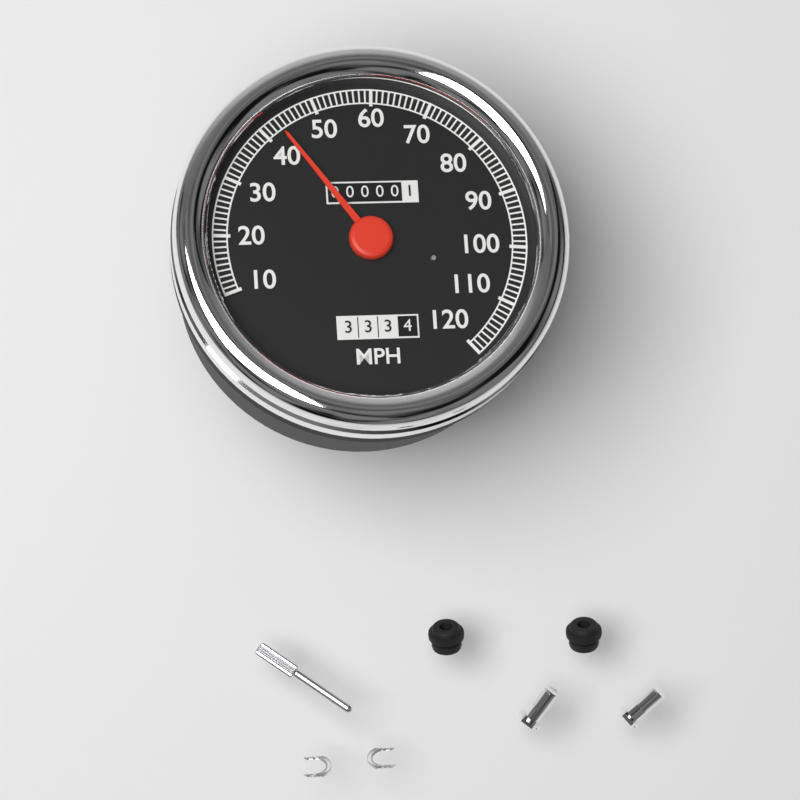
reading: 43 MPH
